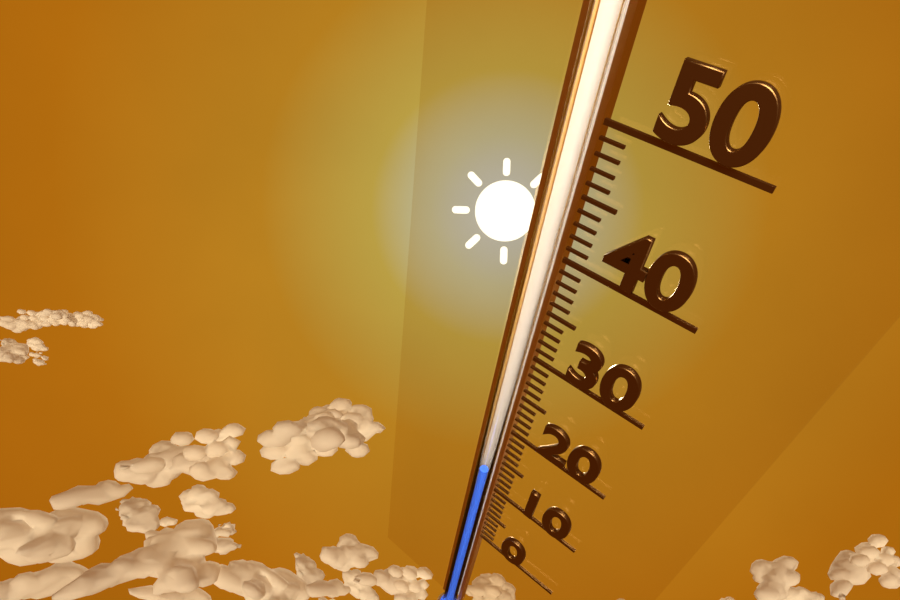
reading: 12 (no unit)
